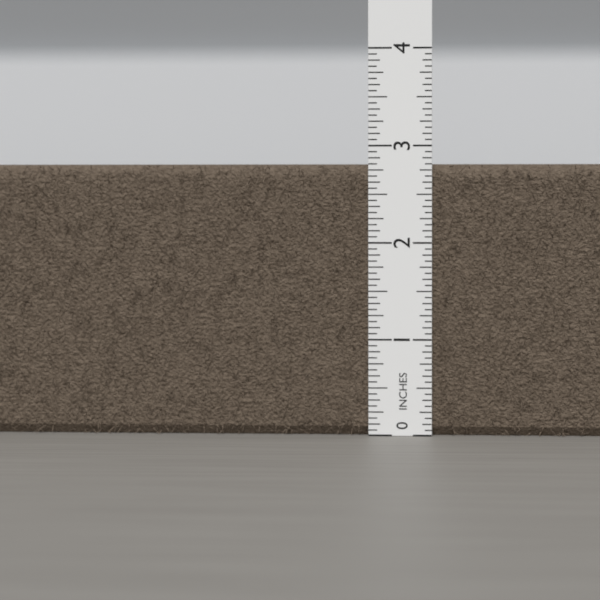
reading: 2.8125 in
